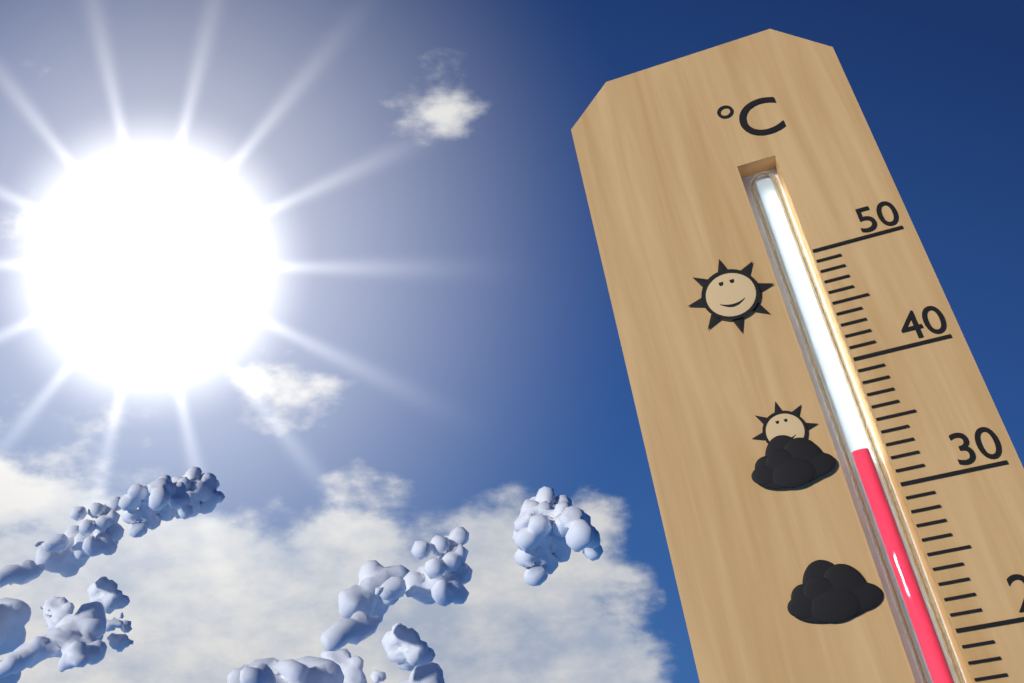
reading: 33 °C
